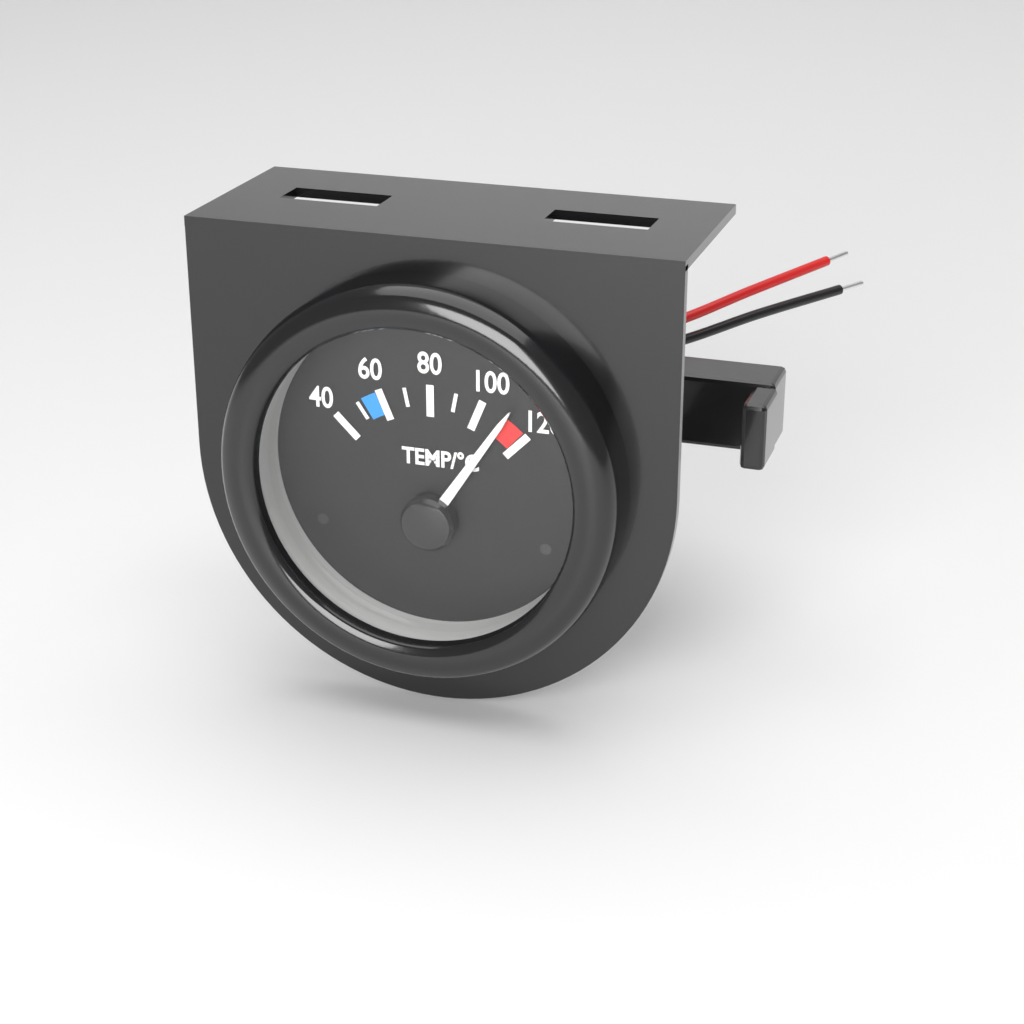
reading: 110 °C
